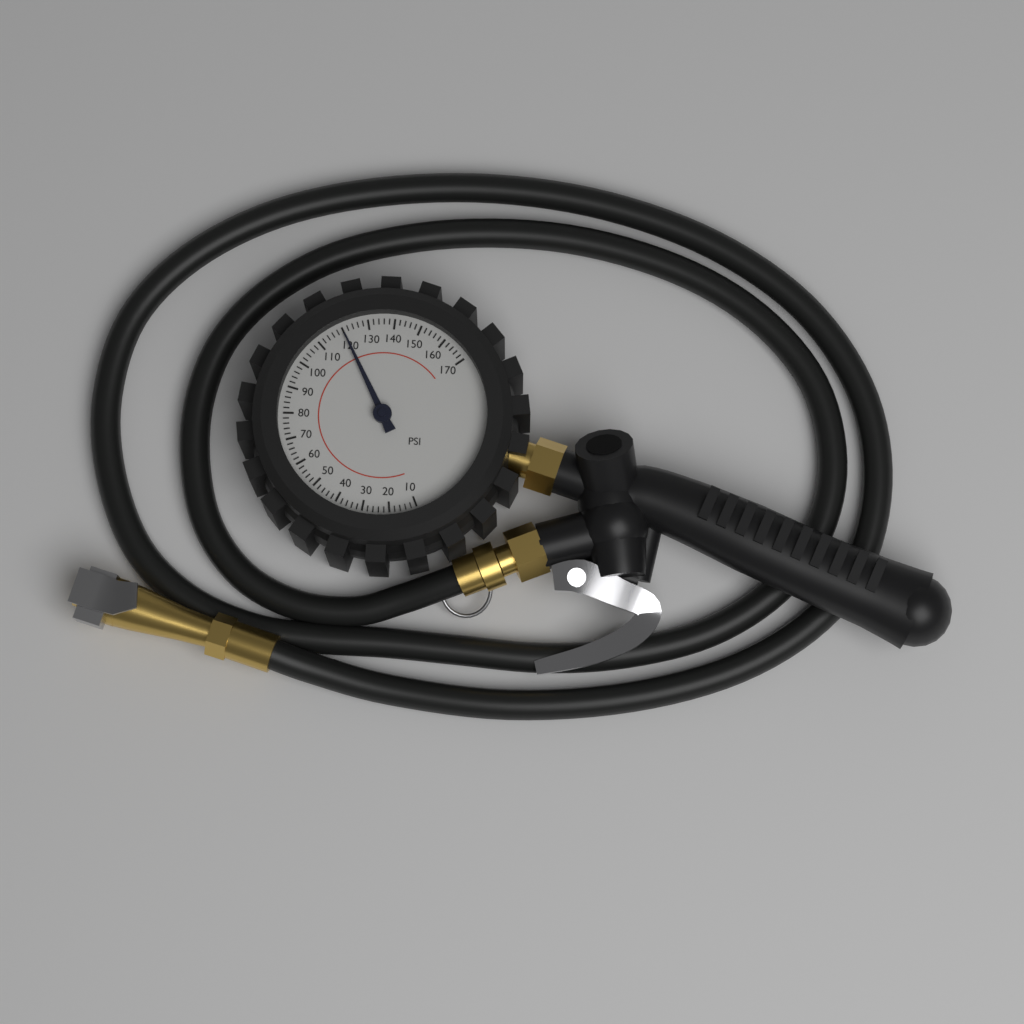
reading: 120 psi
